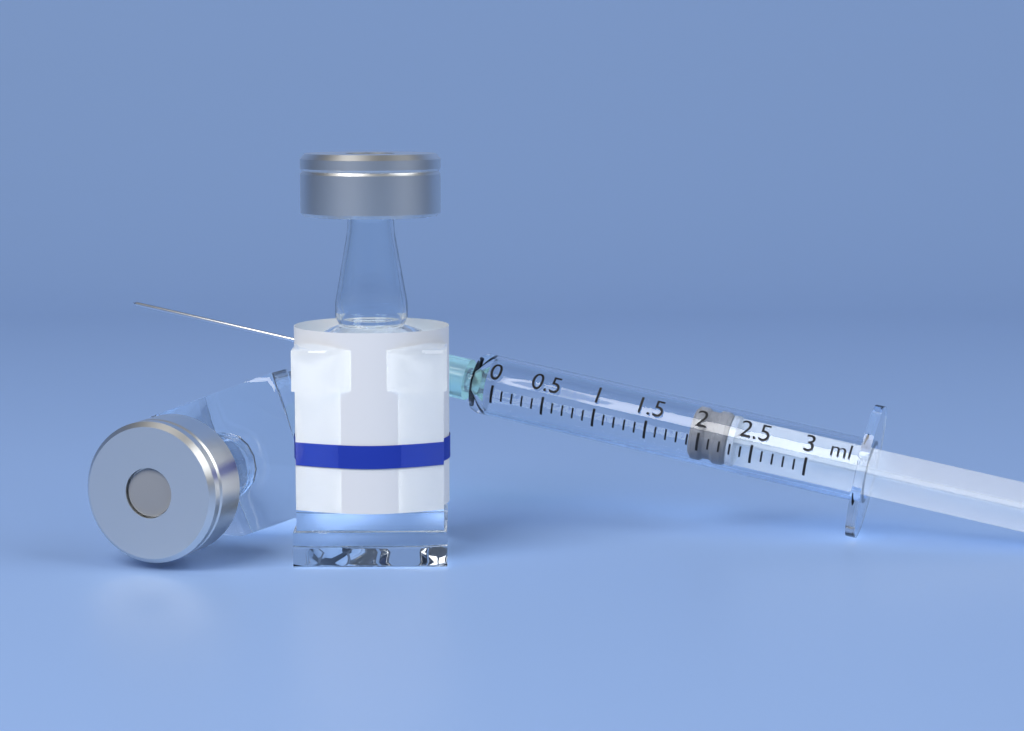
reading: 1.9 ml
